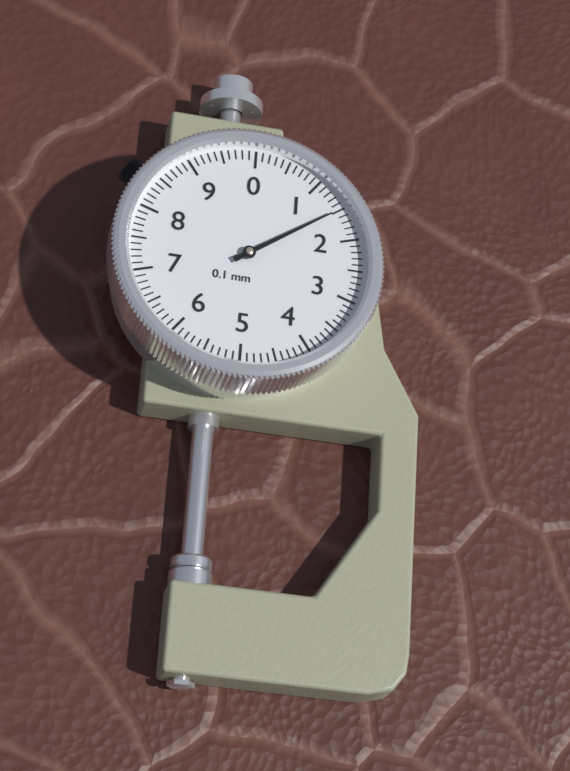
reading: 1.5 mm
